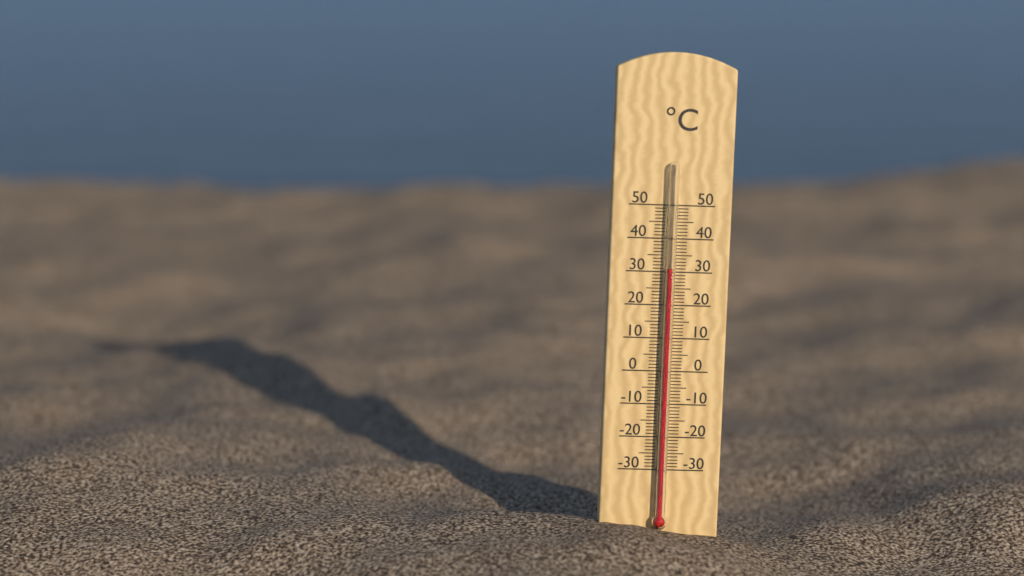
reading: 31 °C
